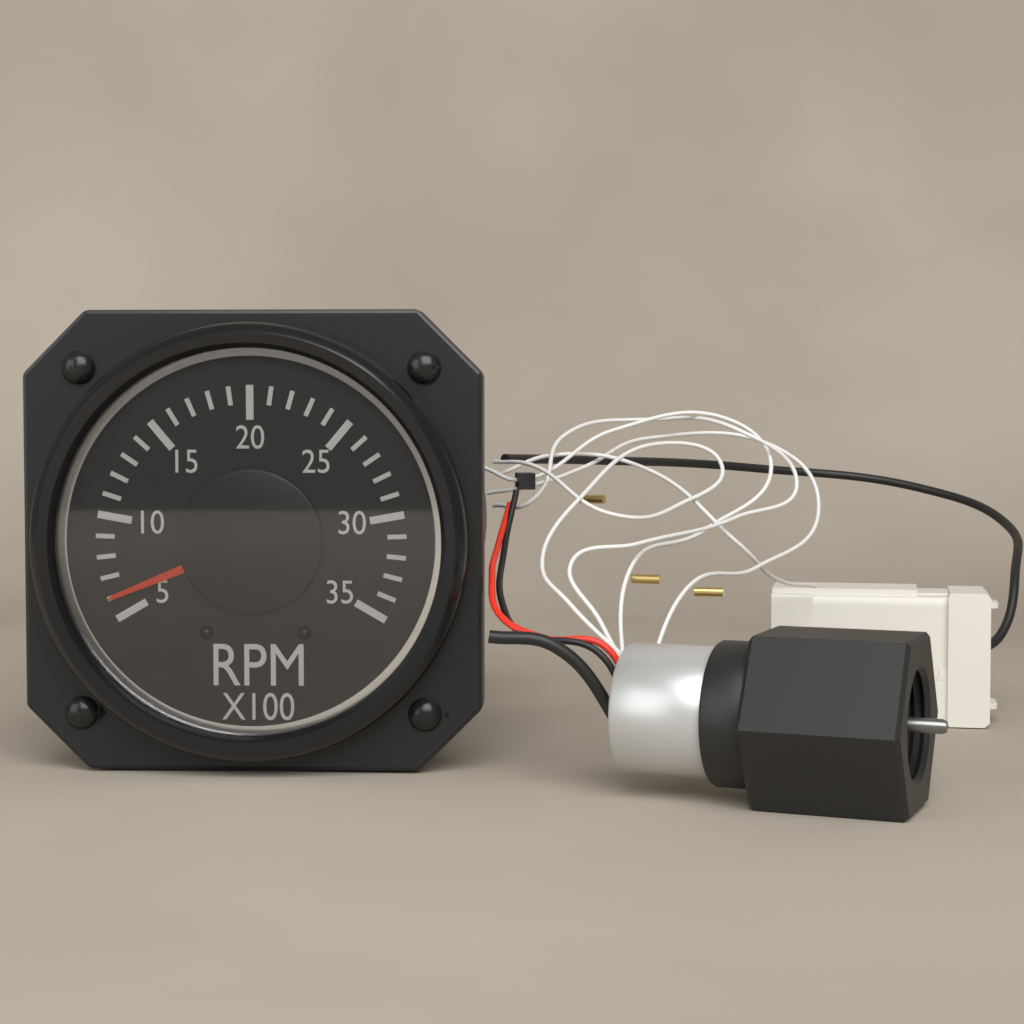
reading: 6 RPM x100
